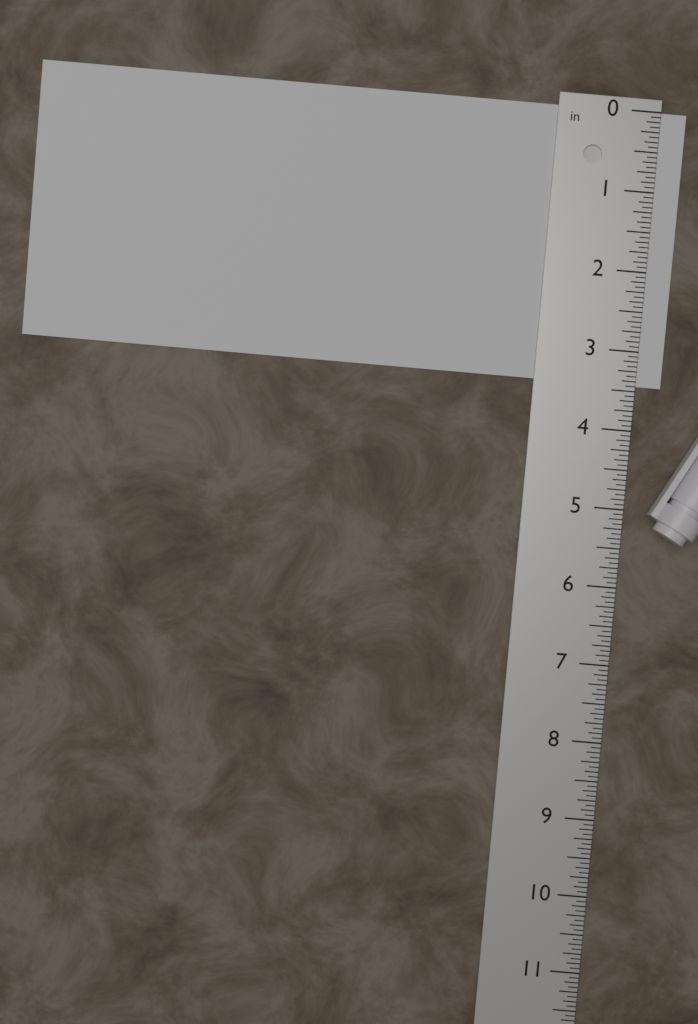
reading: 3.4375 in
